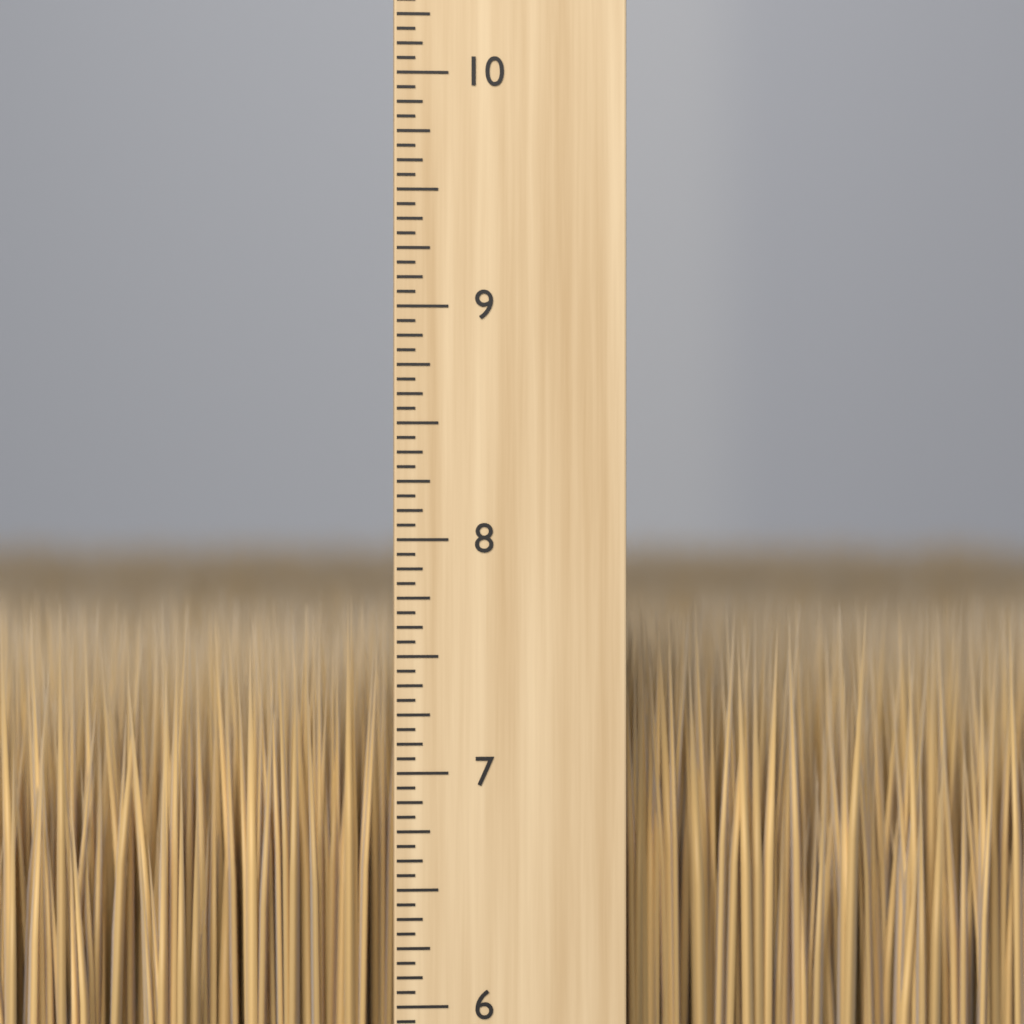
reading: 7.7500 inch
